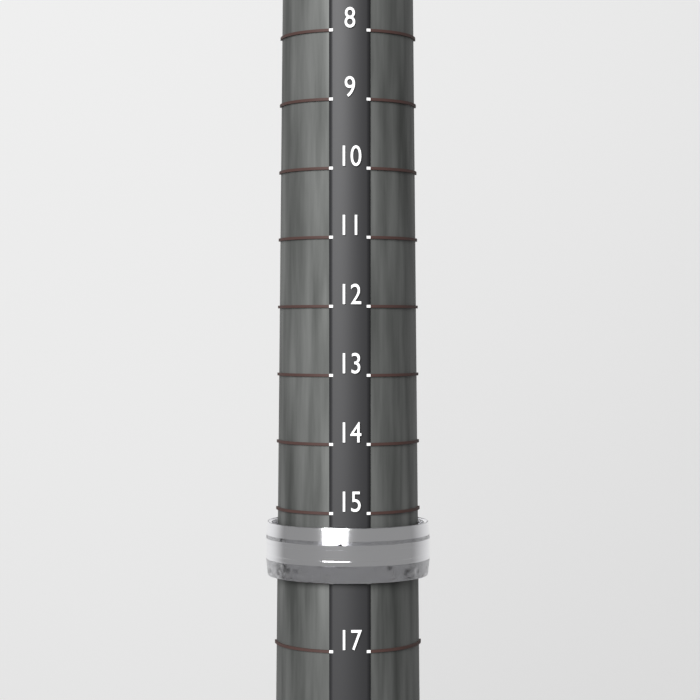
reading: 16 (no unit)
